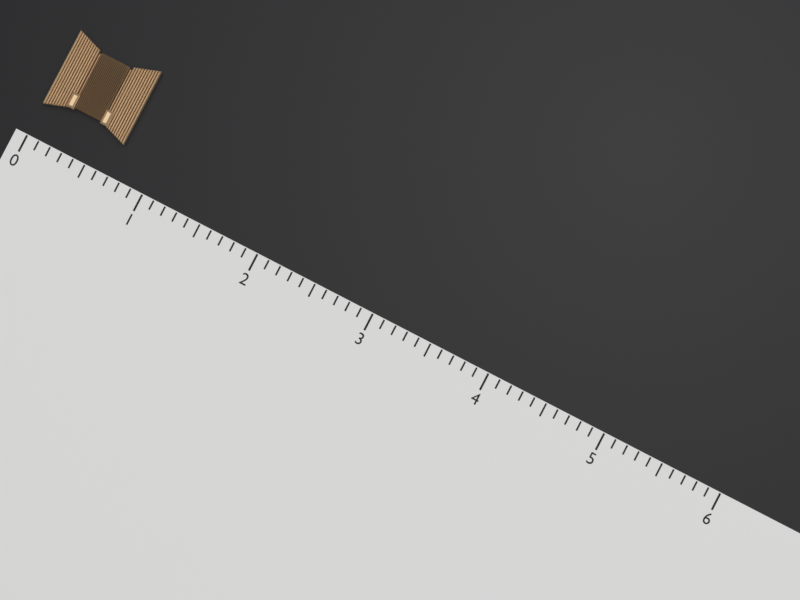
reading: 0.7 (no unit)
